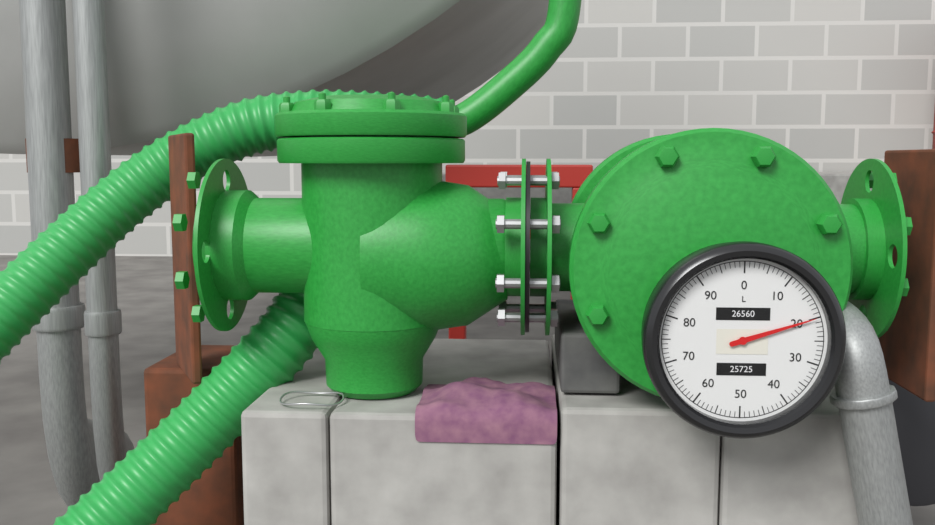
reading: 20 L
